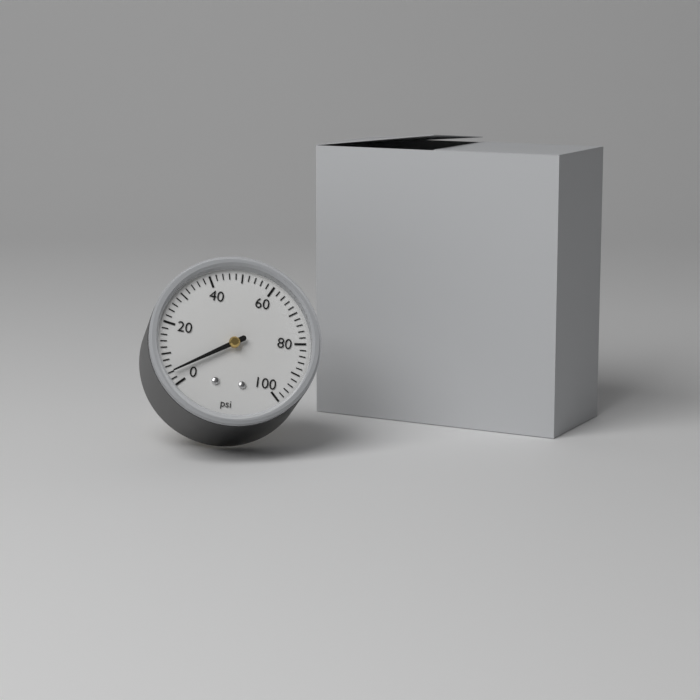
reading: 4 psi
